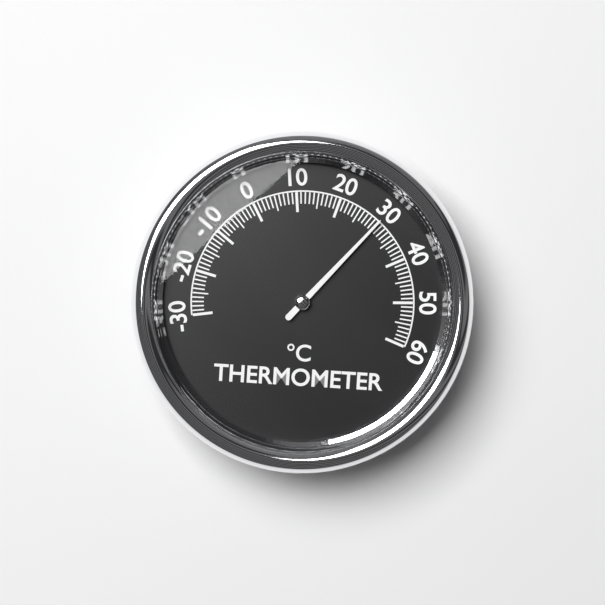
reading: 30 °C
